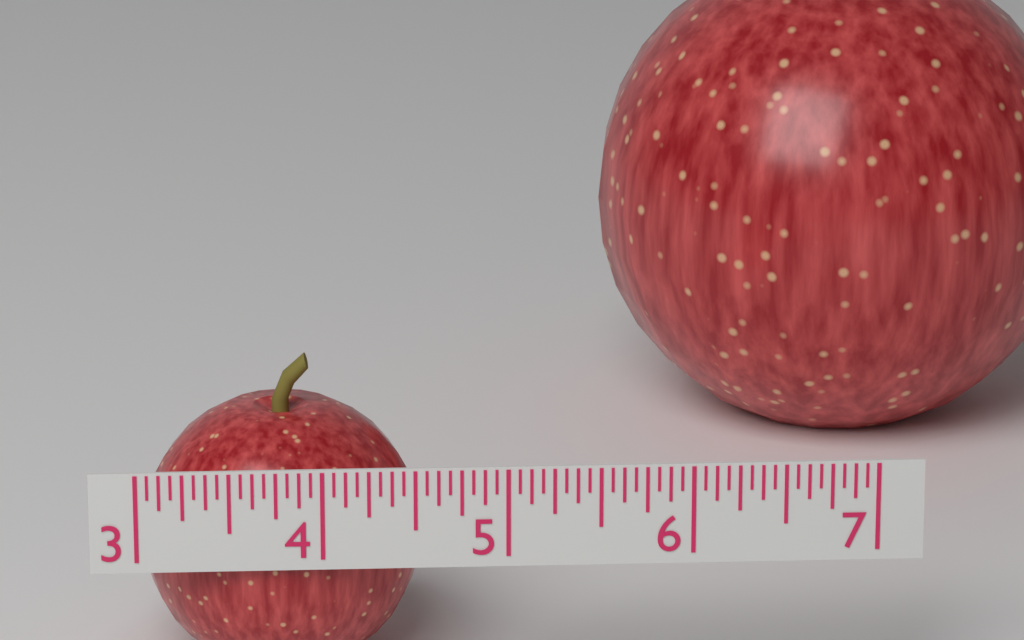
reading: 4.5625 (no unit)
